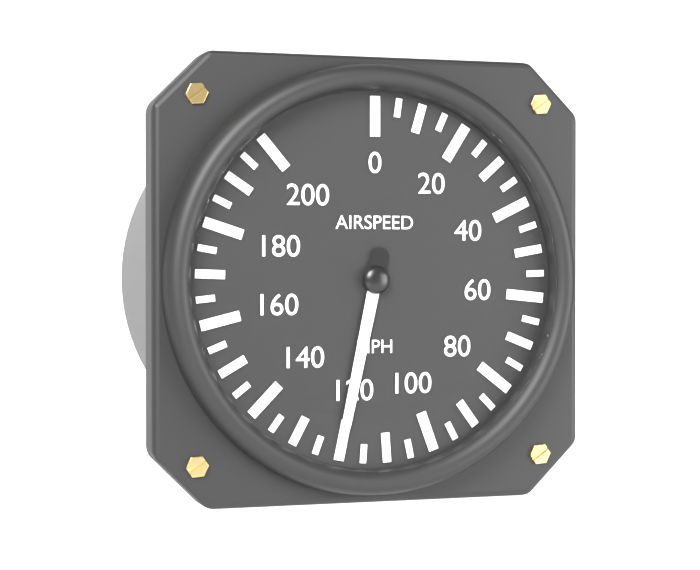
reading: 120 mph
